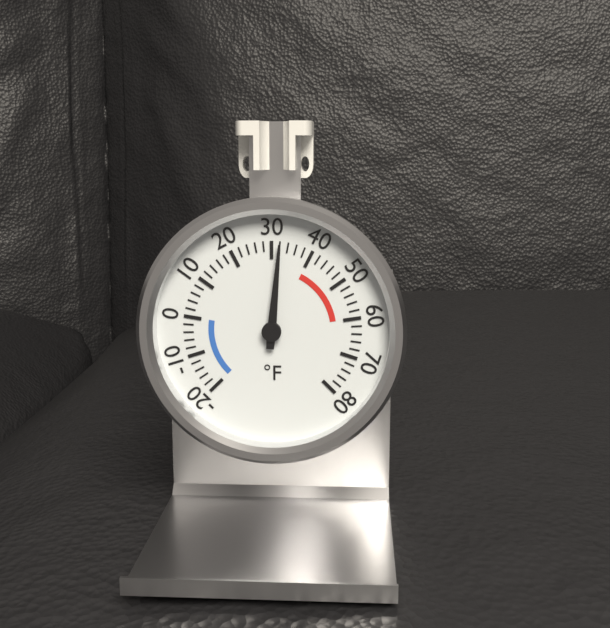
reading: 32 °F
